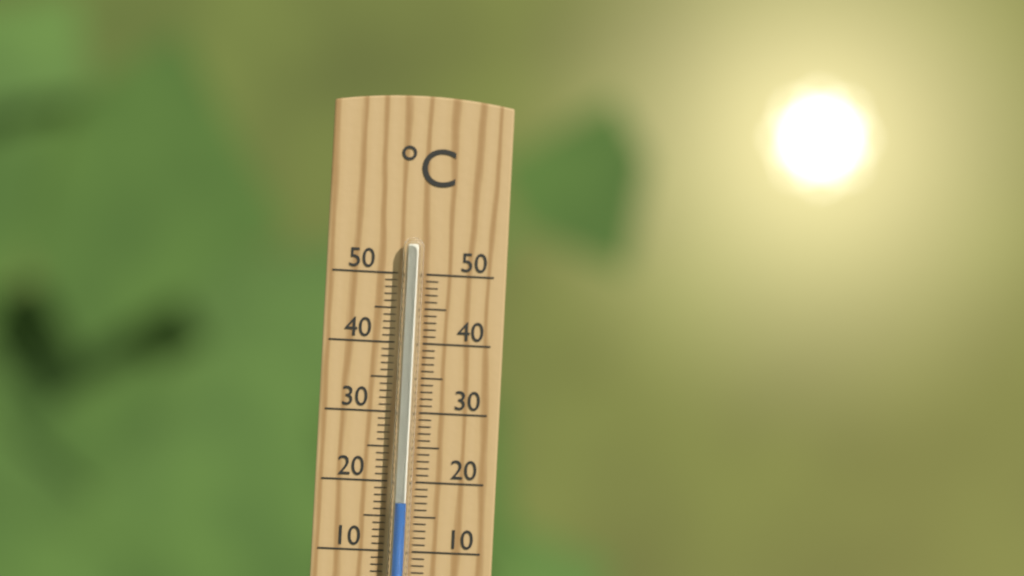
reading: 17 °C
